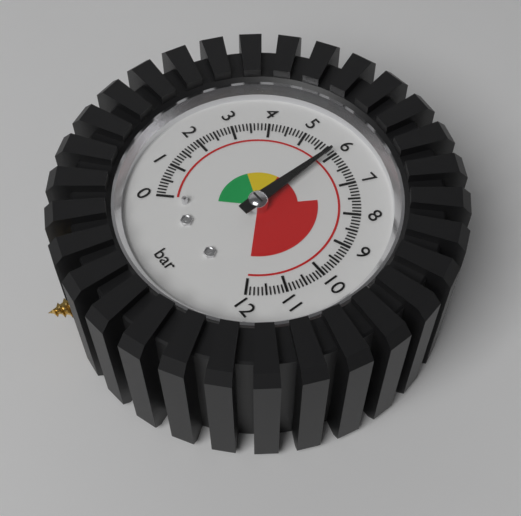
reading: 5.9 bar
